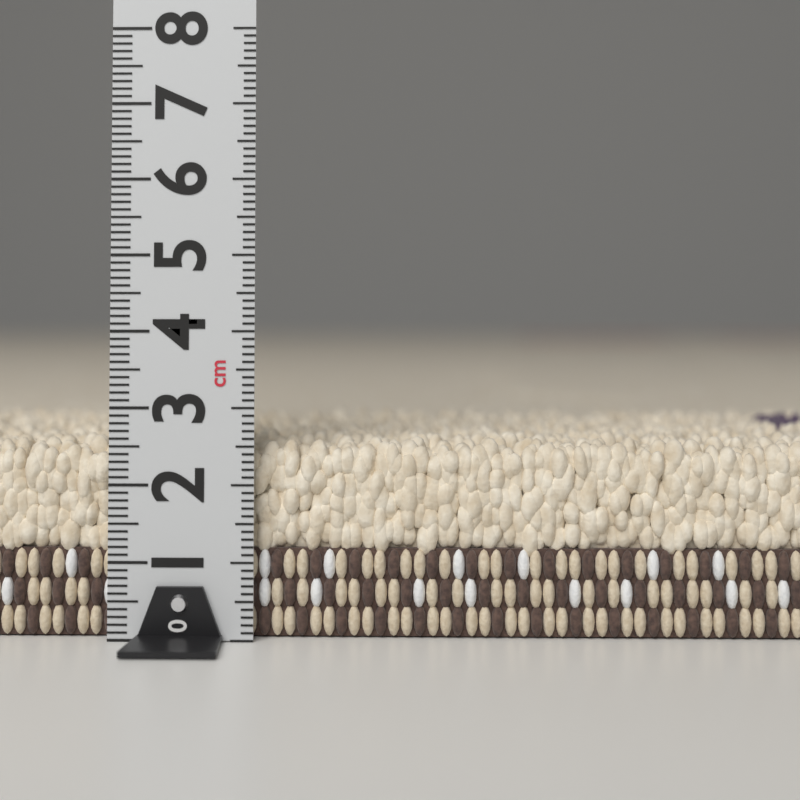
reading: 2.6 cm
